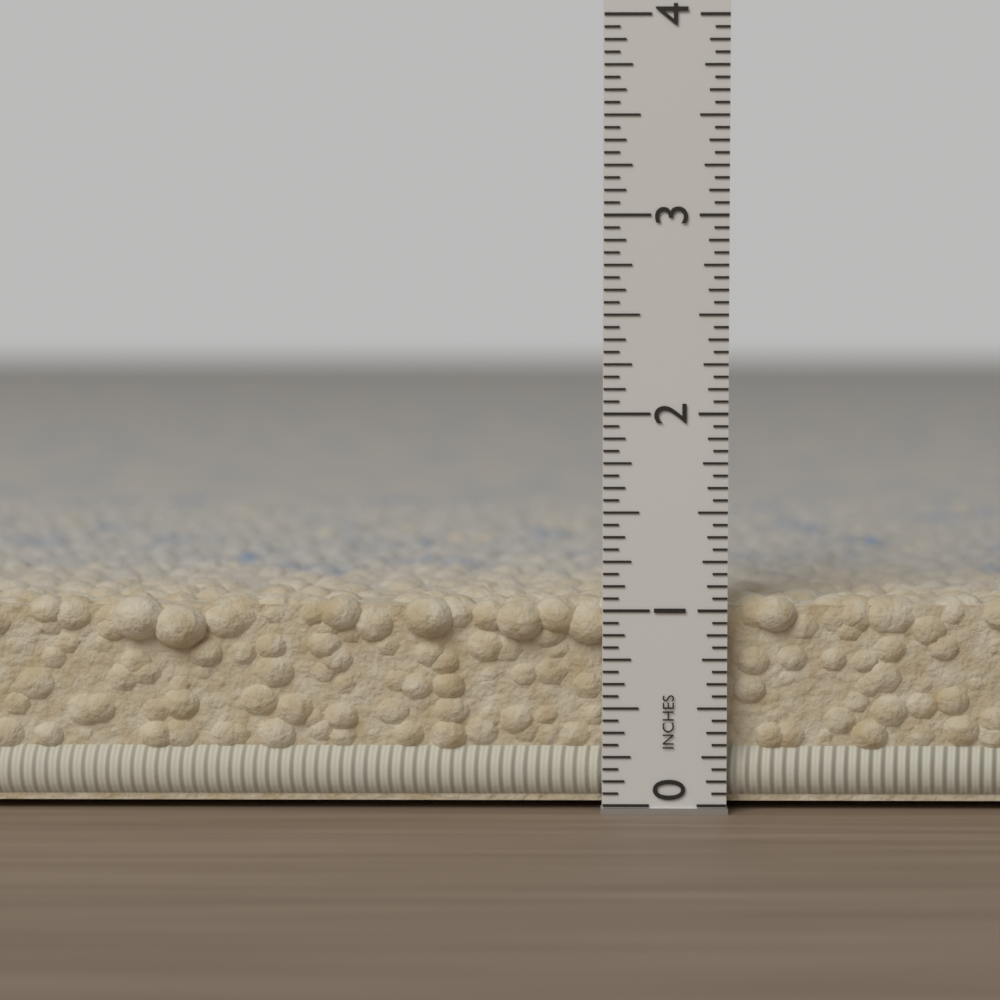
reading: 1.0625 in
